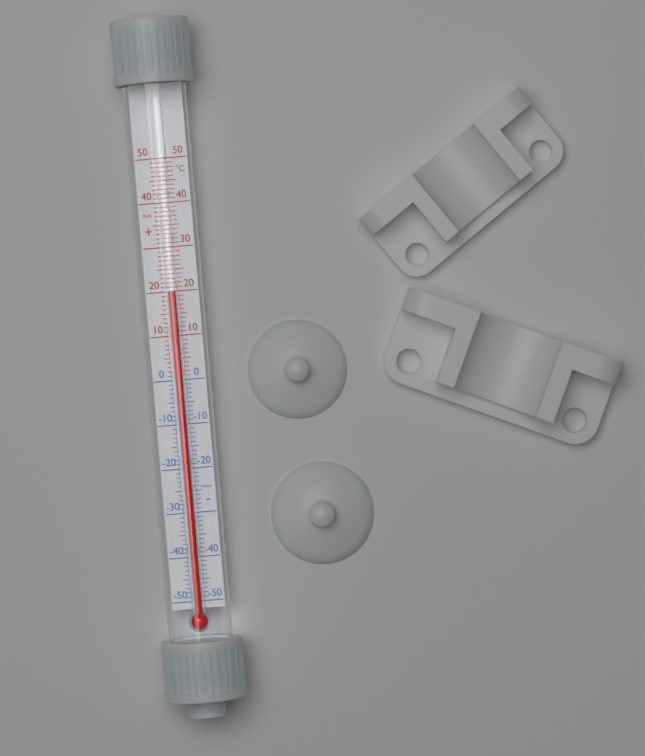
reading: 20 °C
